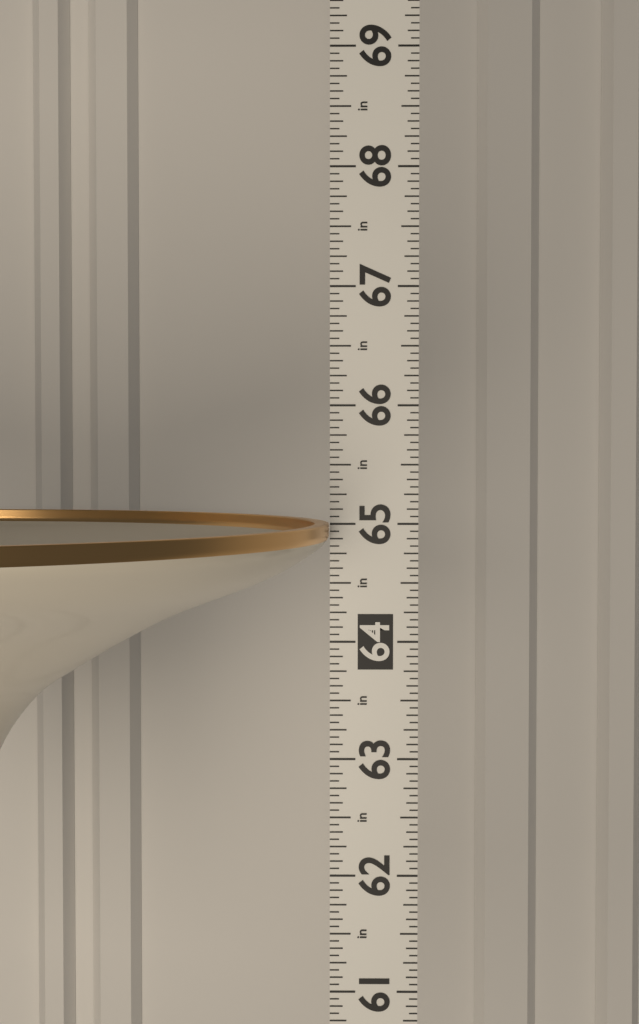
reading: 65.0000 in
